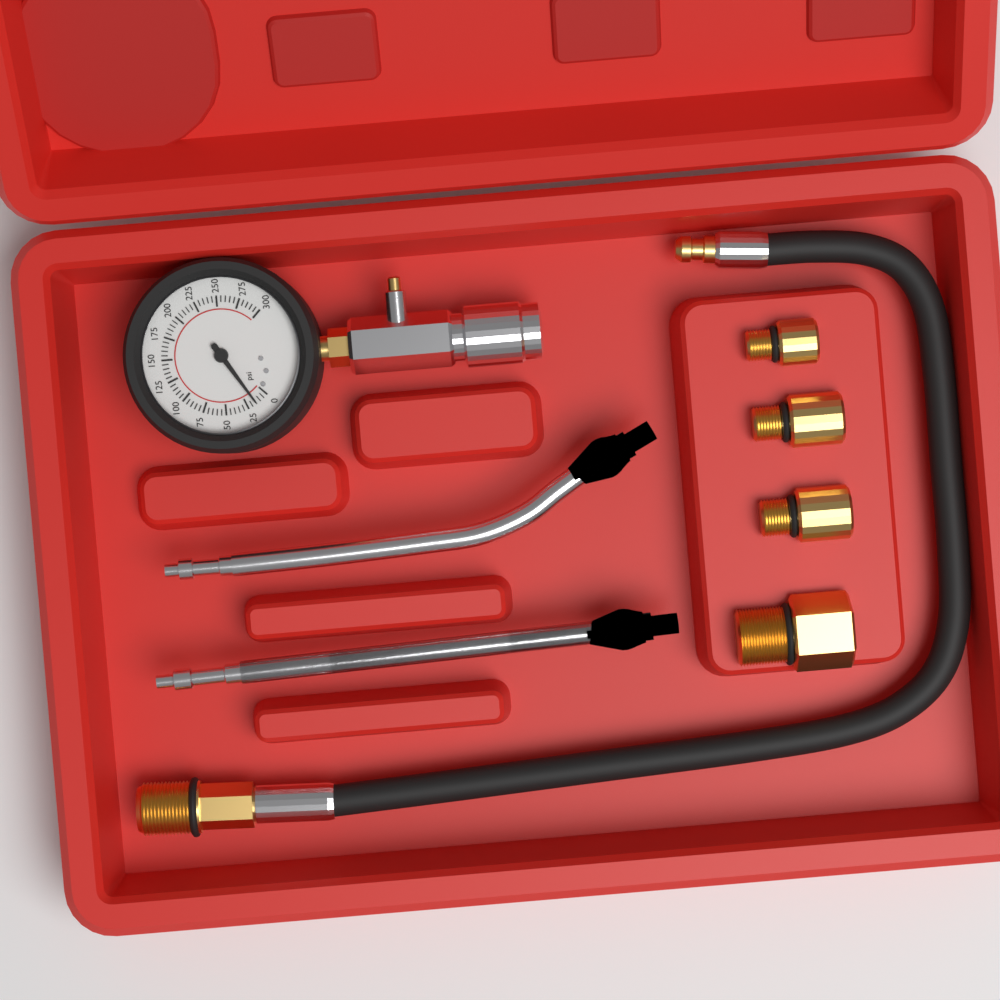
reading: 15 psi
